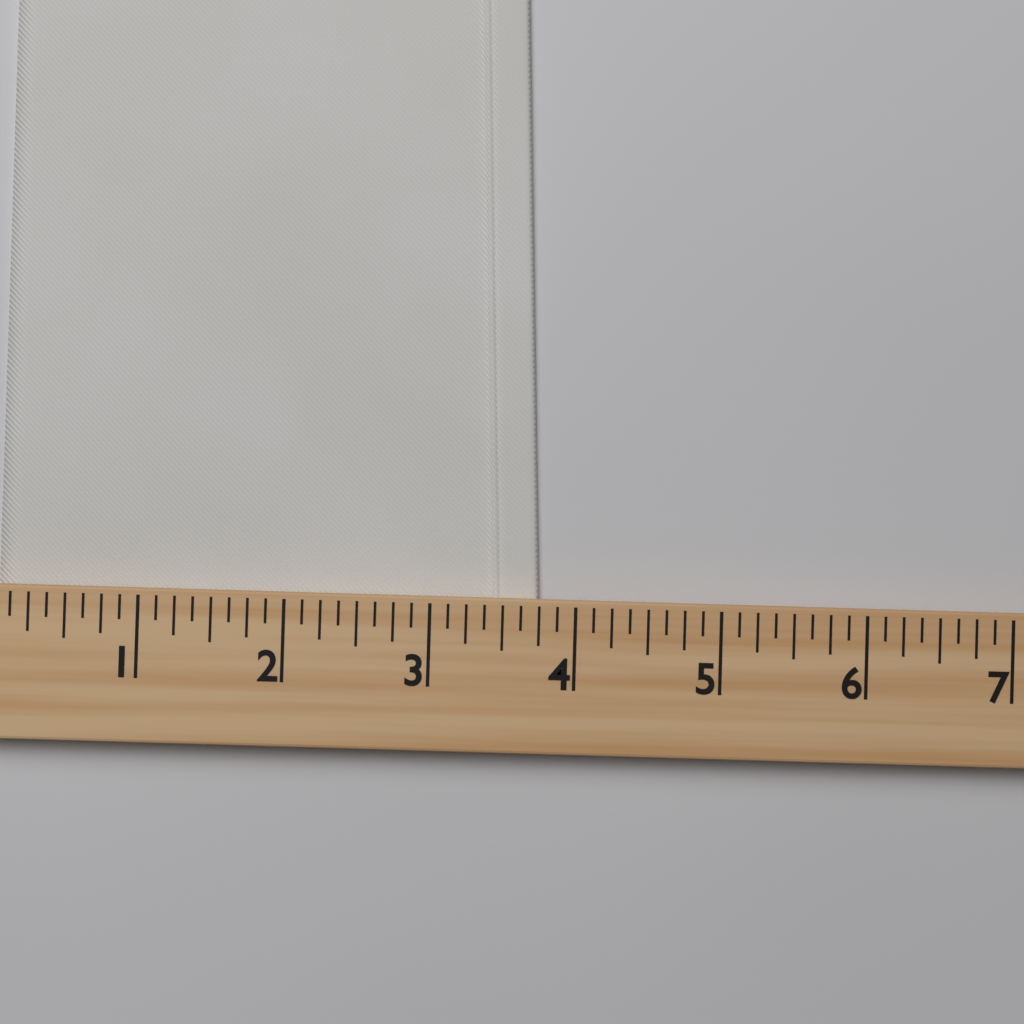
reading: 3.750 (no unit)
